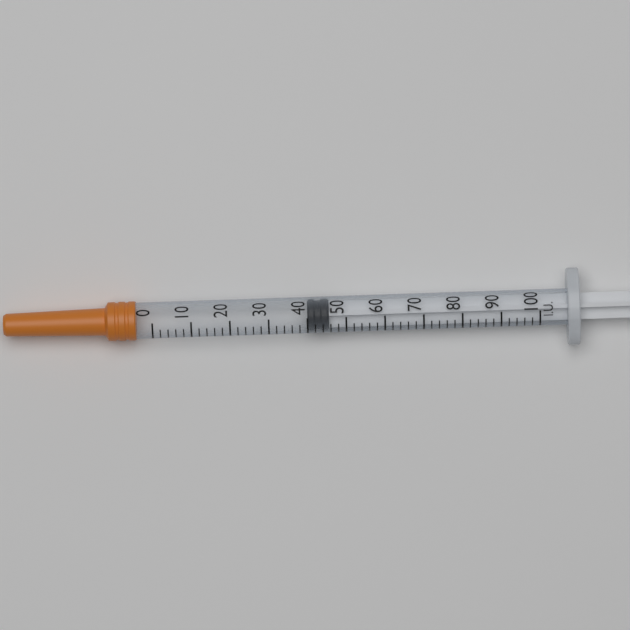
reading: 40 IU
